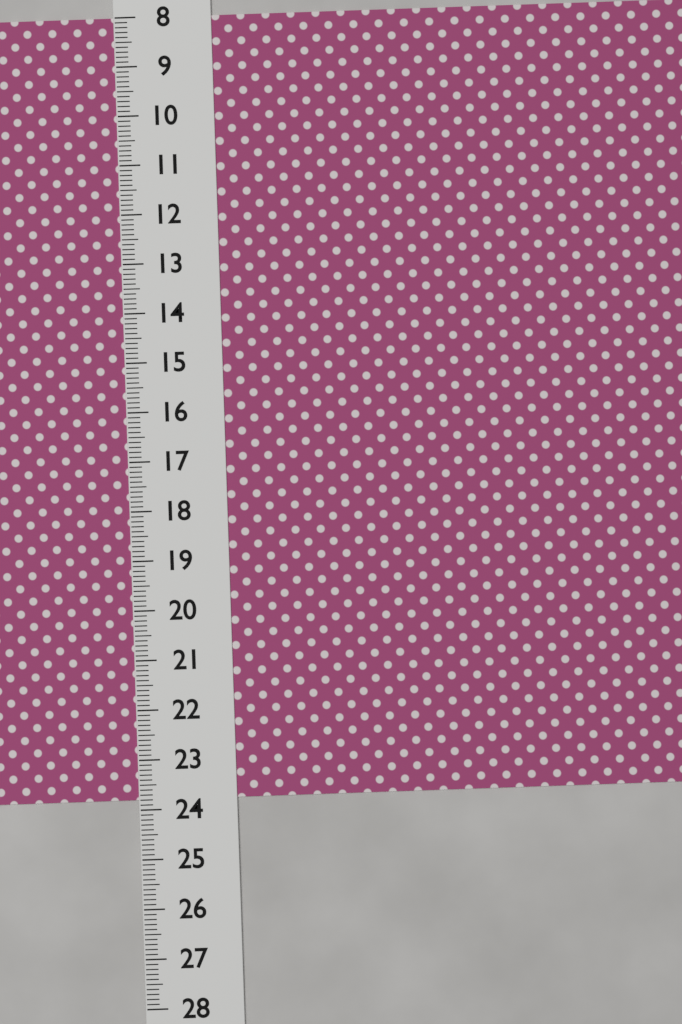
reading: 23.8 (no unit)
